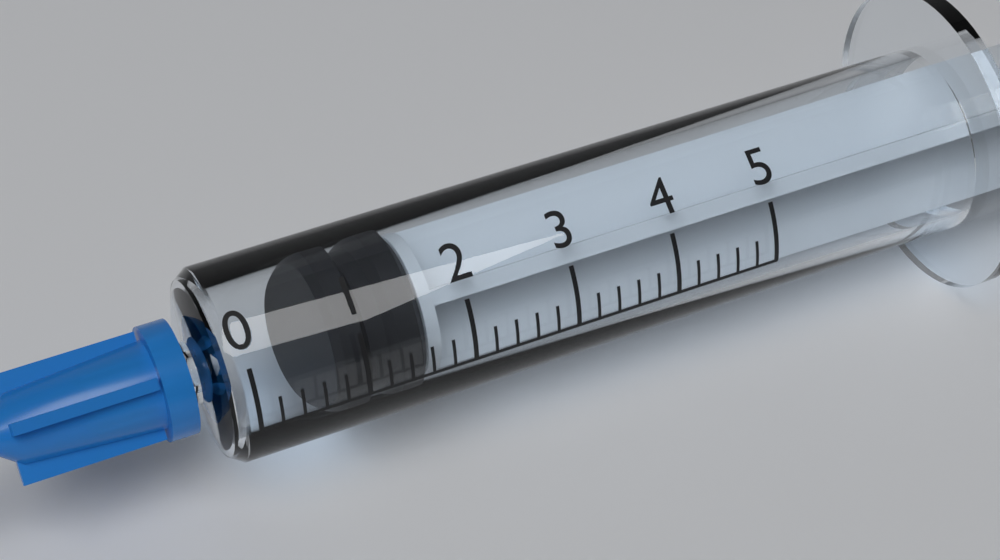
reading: 0.8 (no unit)
